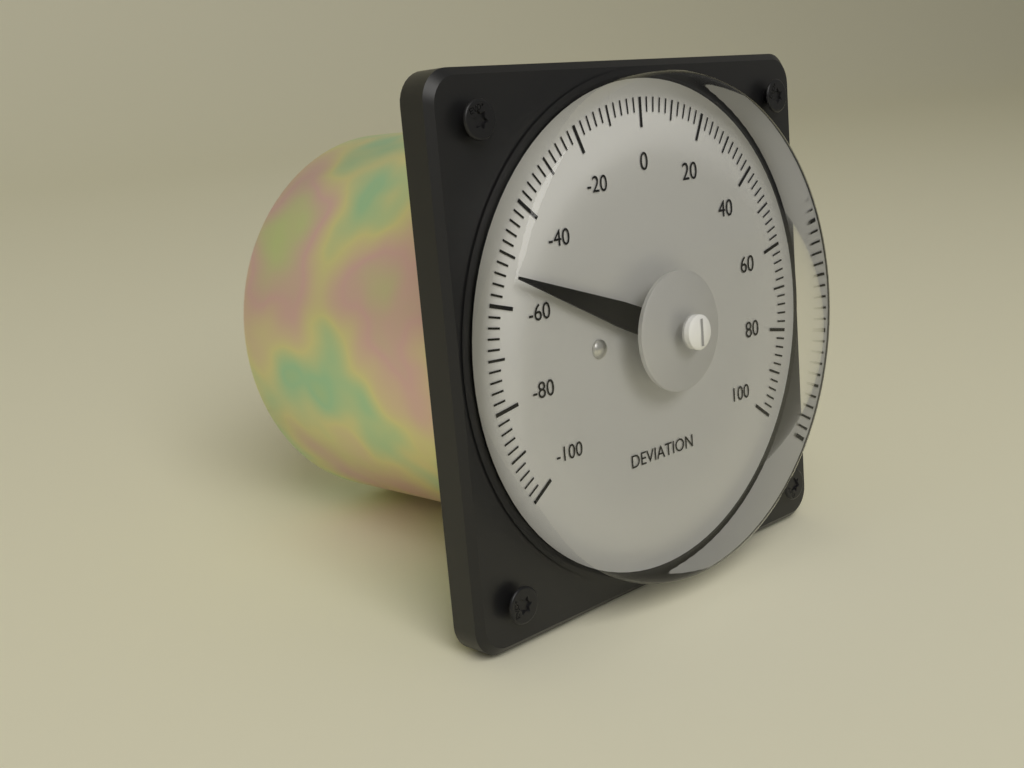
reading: -54 (no unit)
